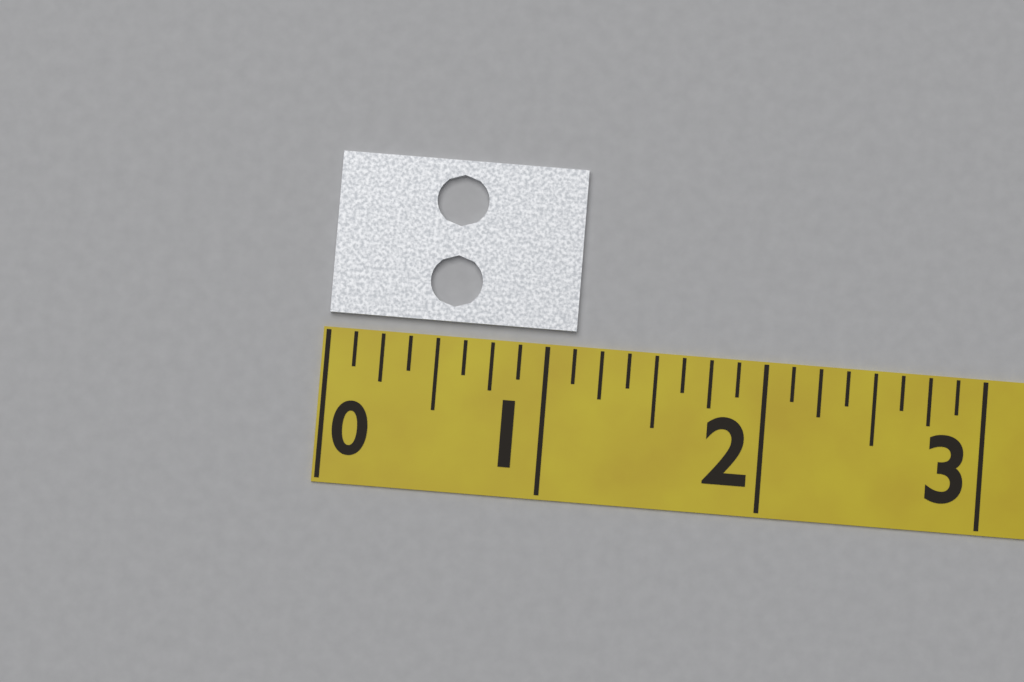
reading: 1.125 (no unit)
